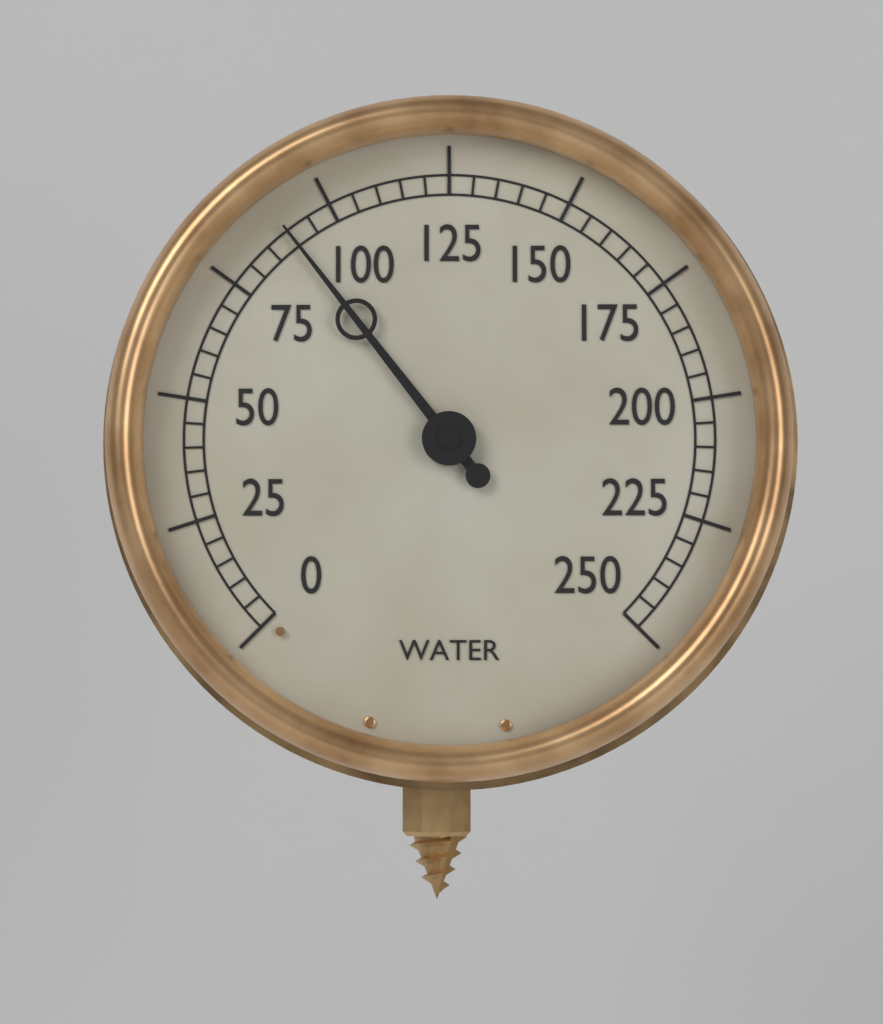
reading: 90 (no unit)
